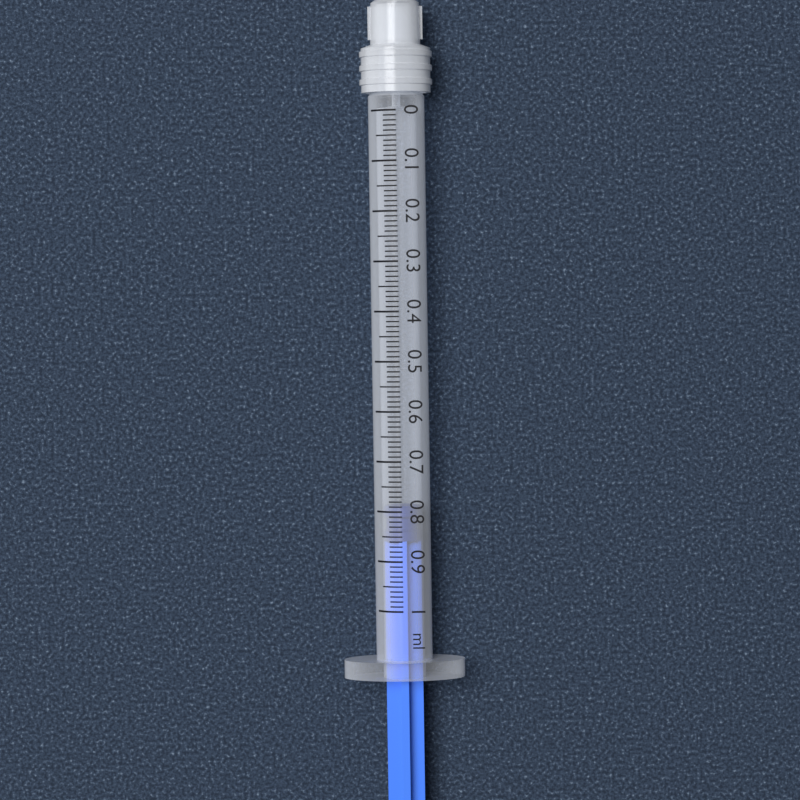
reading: 0.79 ml
